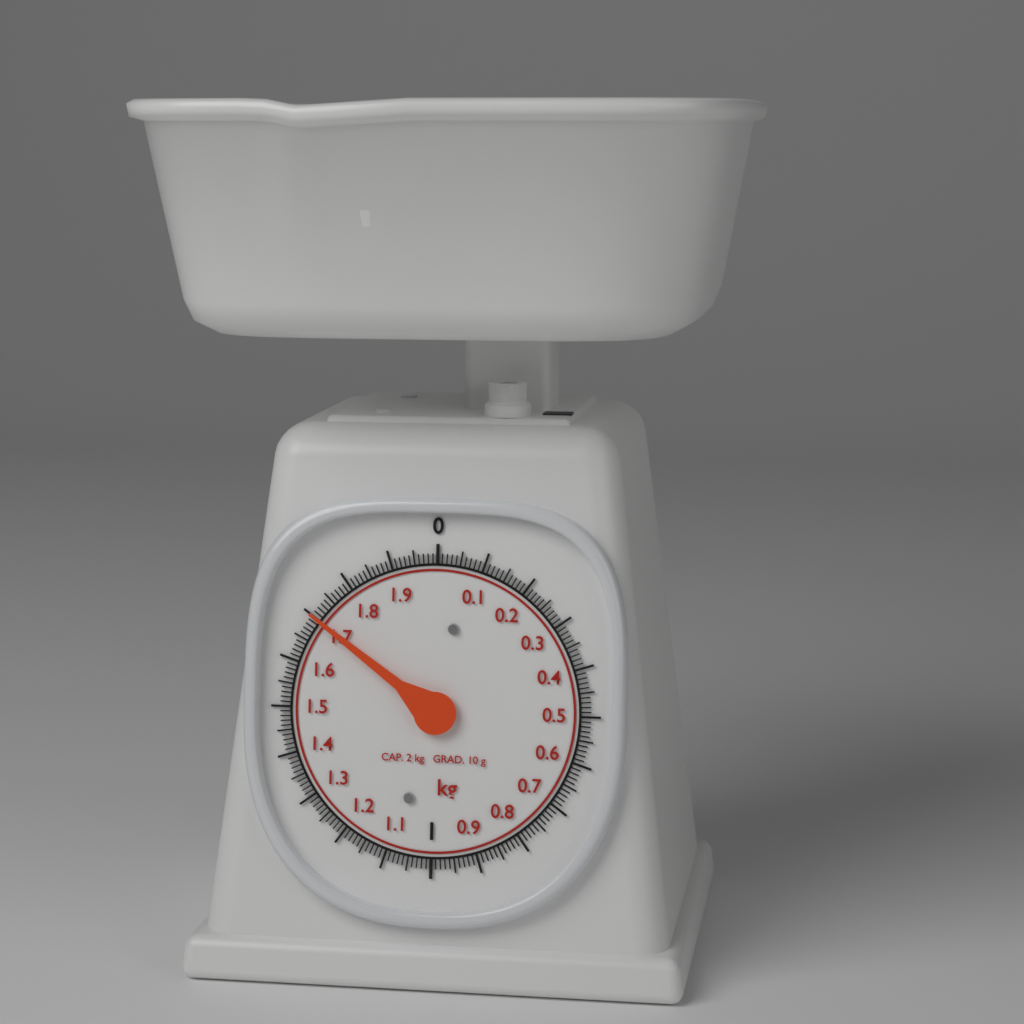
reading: 1.70 kg
